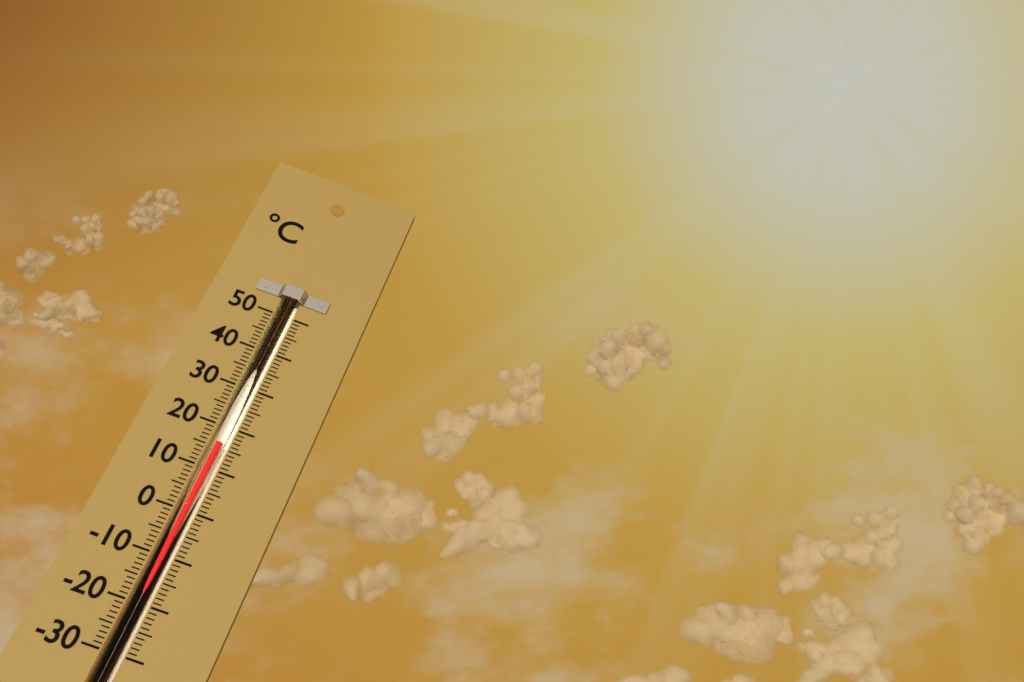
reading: 16 °C
